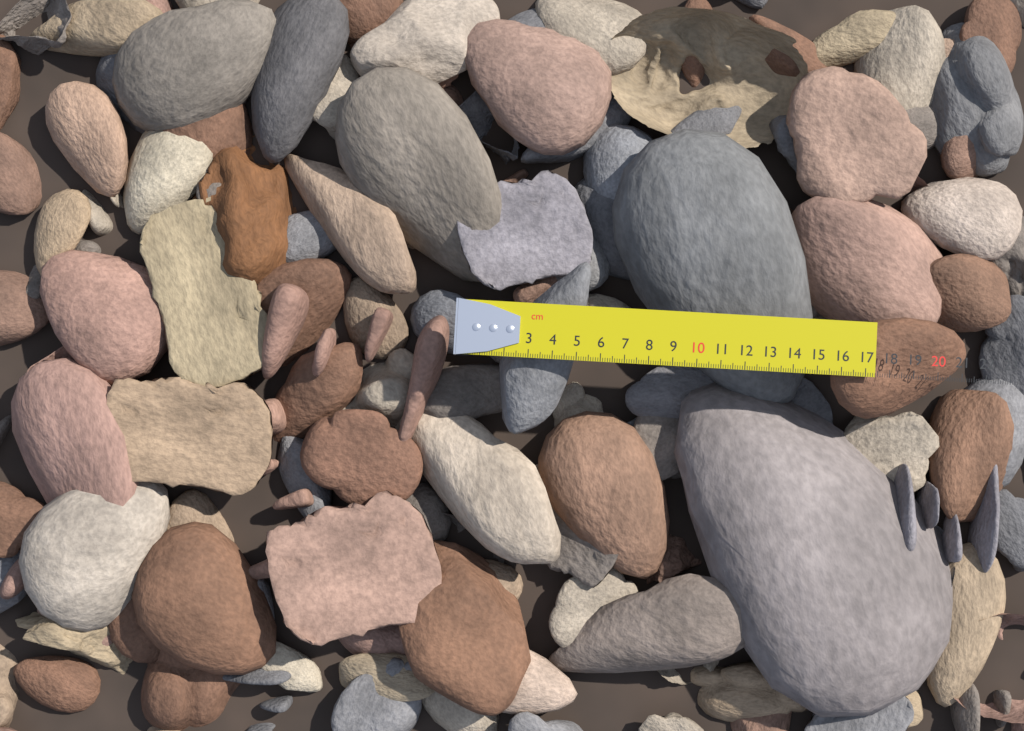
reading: 17.4 cm
